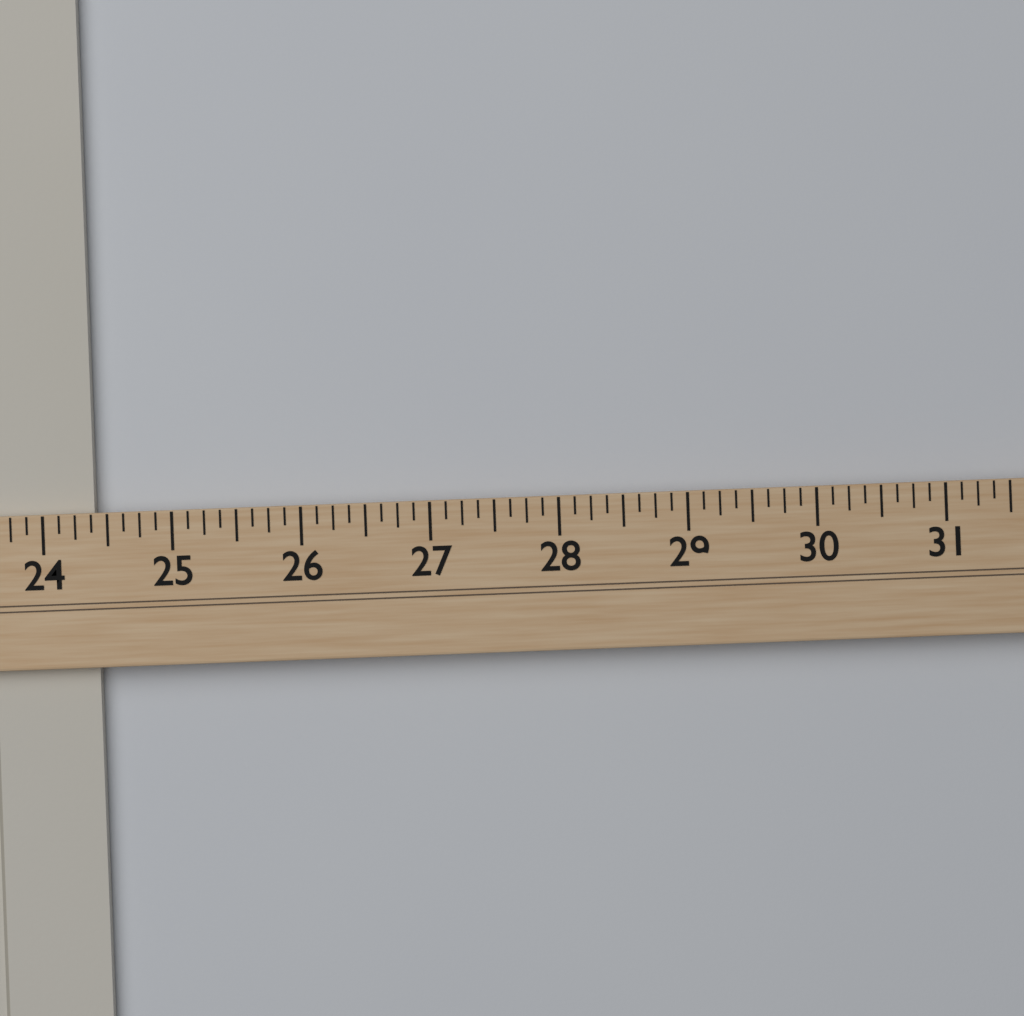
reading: 24.375 (no unit)
